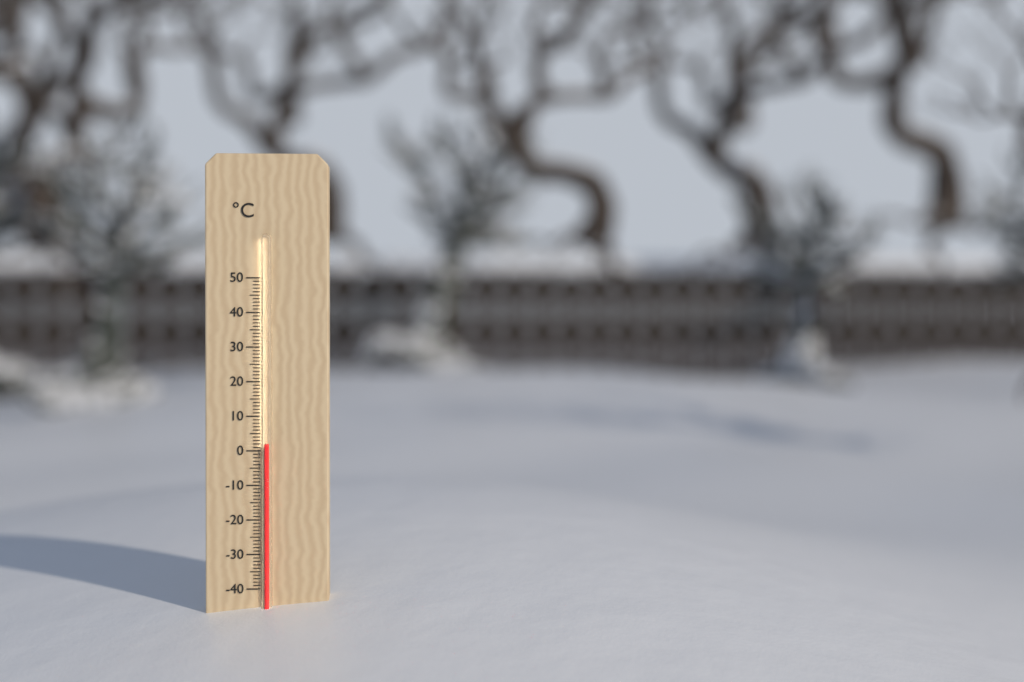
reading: 2 °C
